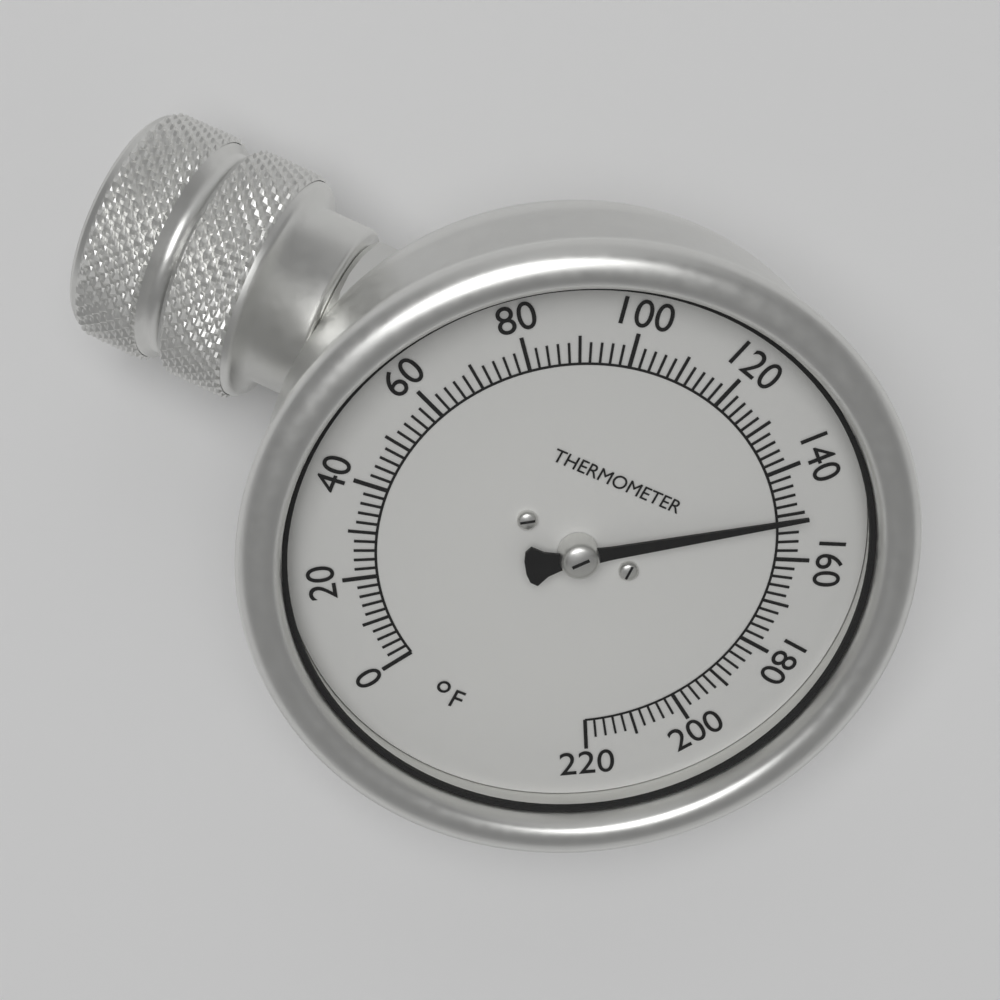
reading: 150 °F
